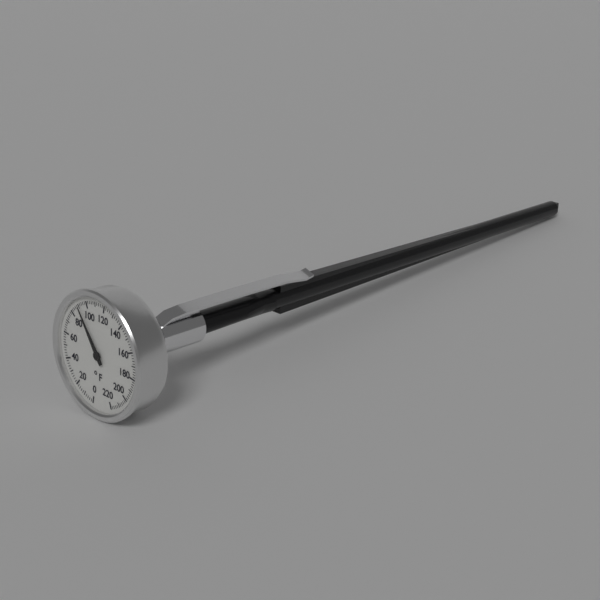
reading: 90 °F
